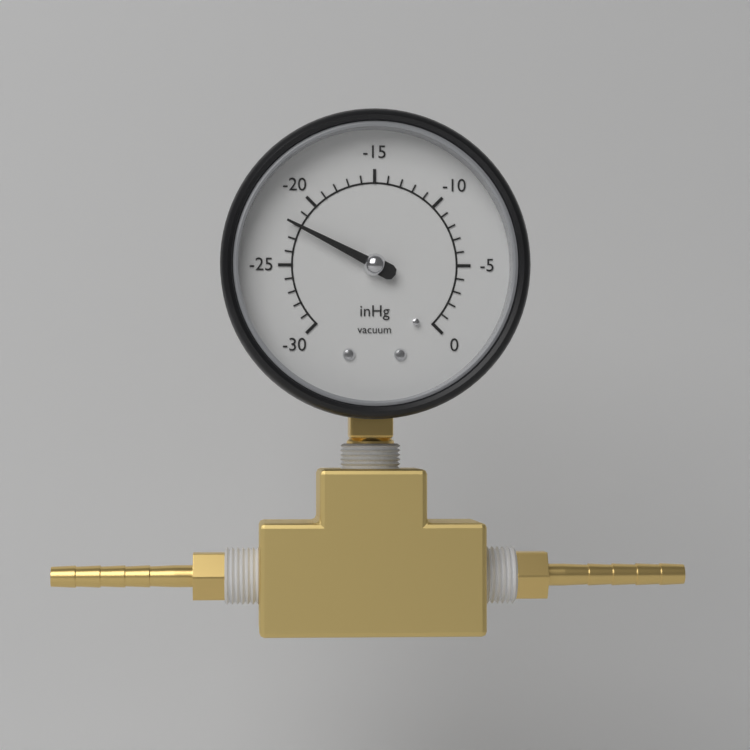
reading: -22 inHg
